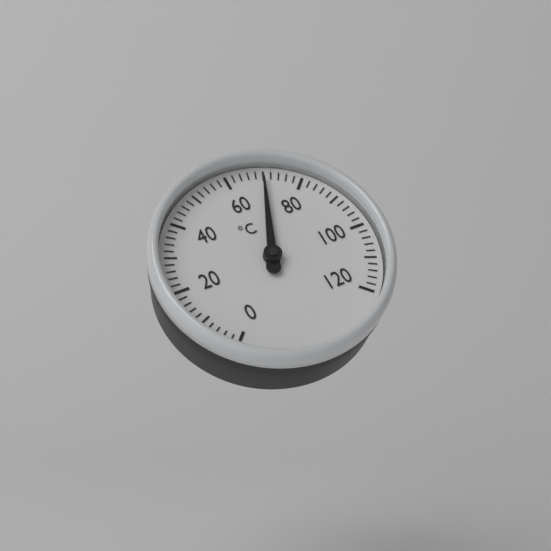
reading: 70 °C
